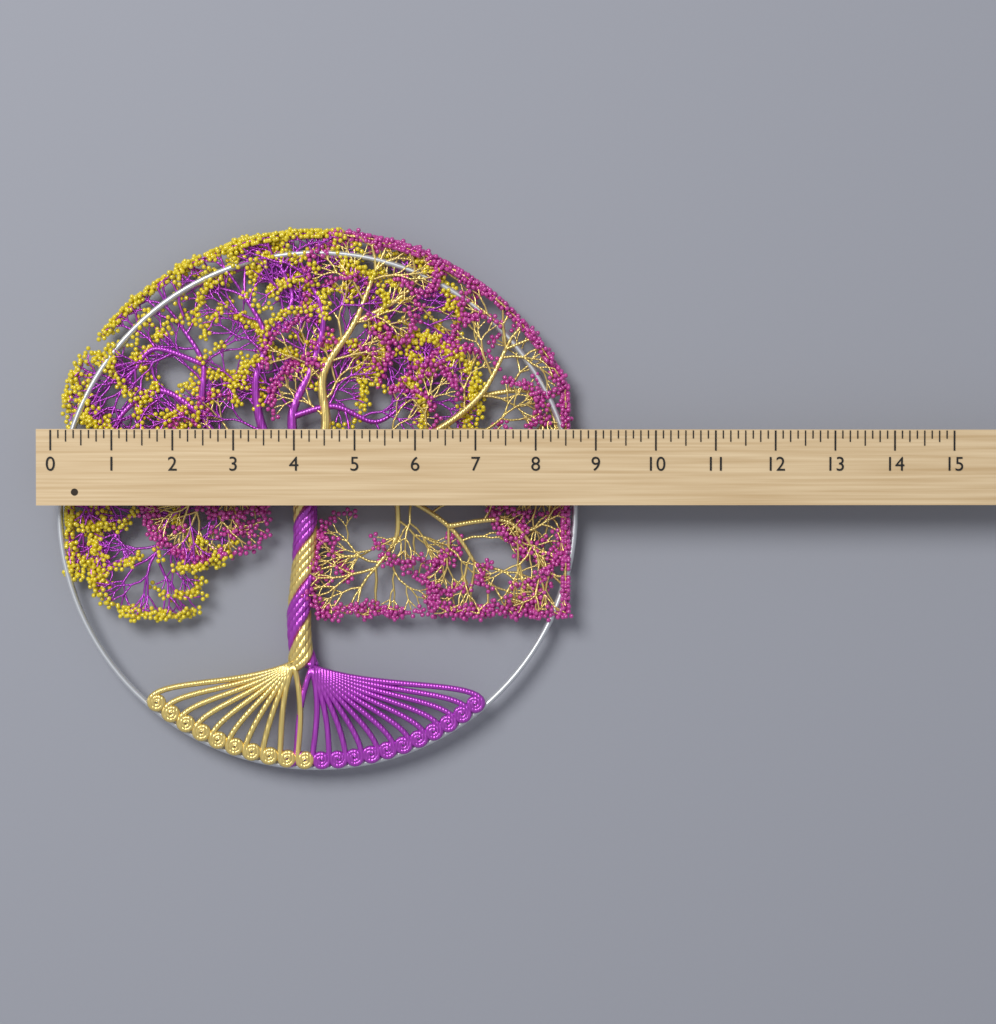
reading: 8.750 (no unit)
